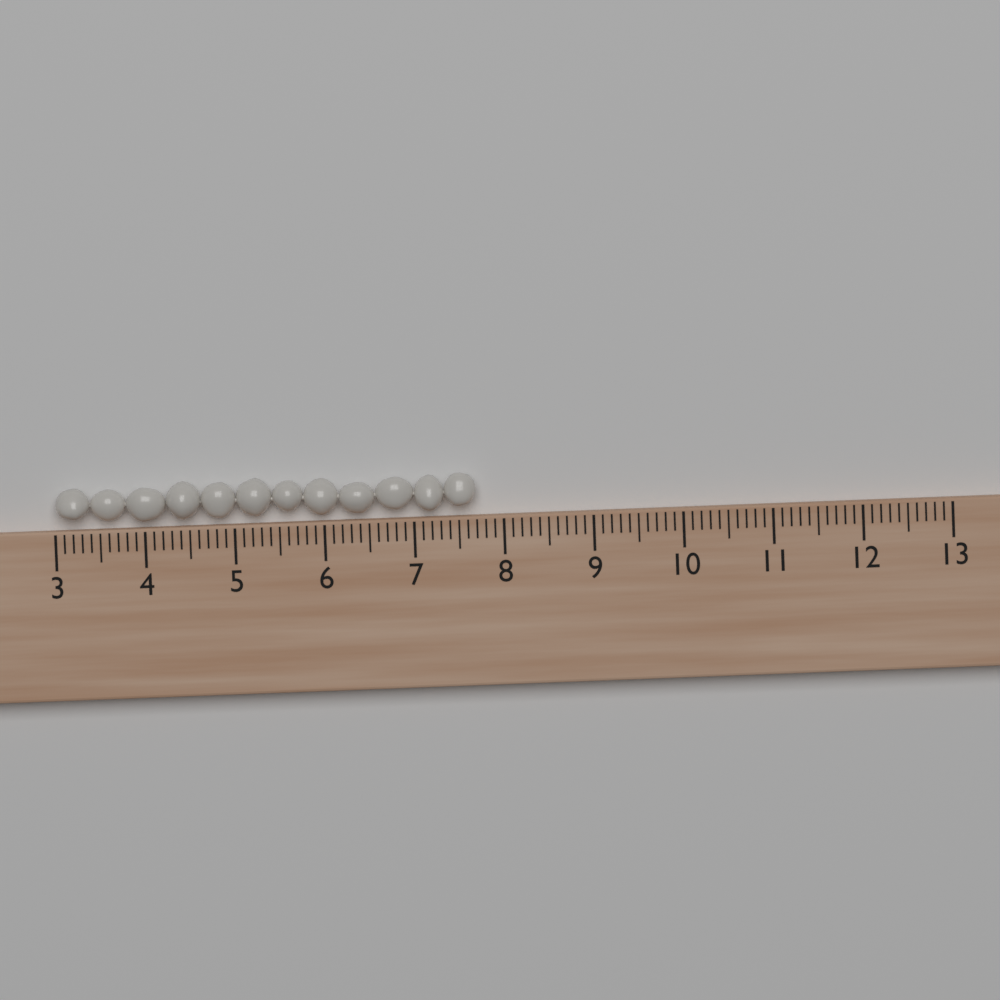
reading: 7.7 (no unit)
